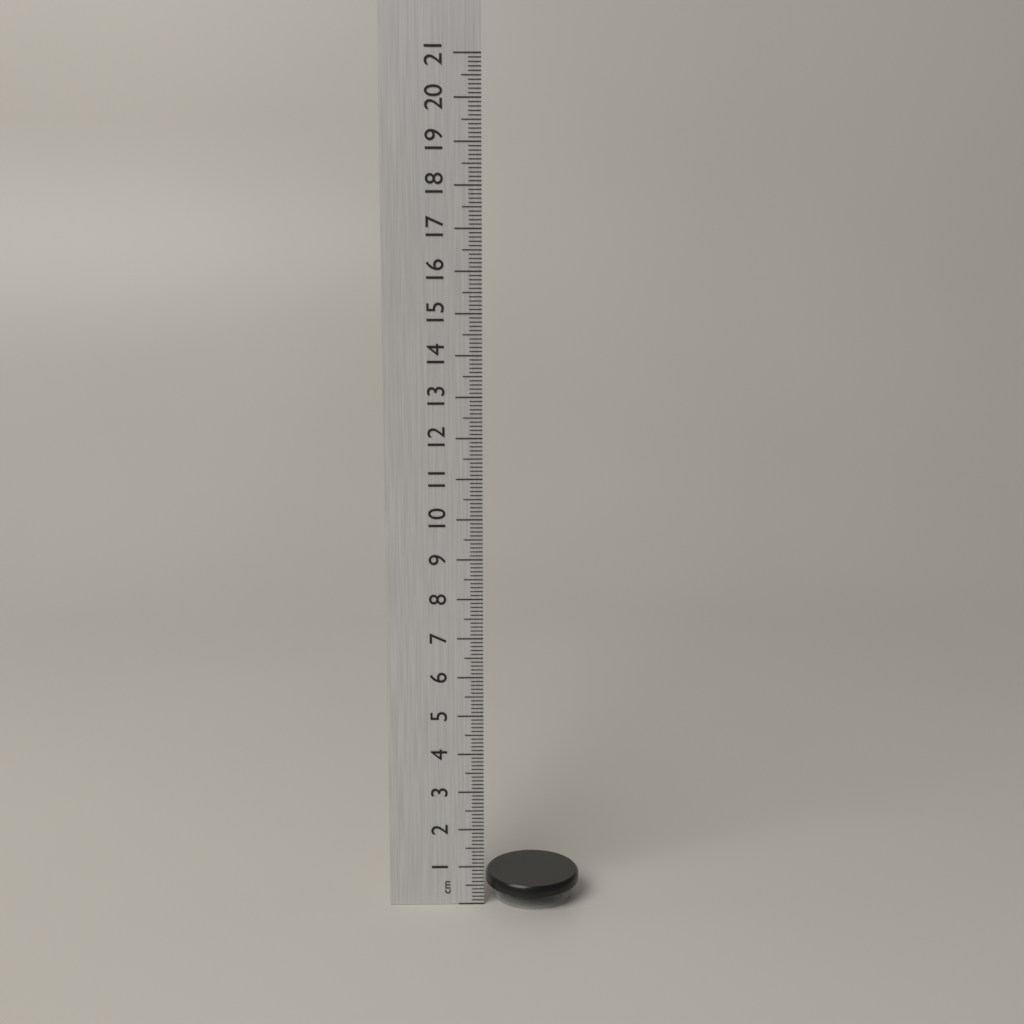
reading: 0.7 cm
